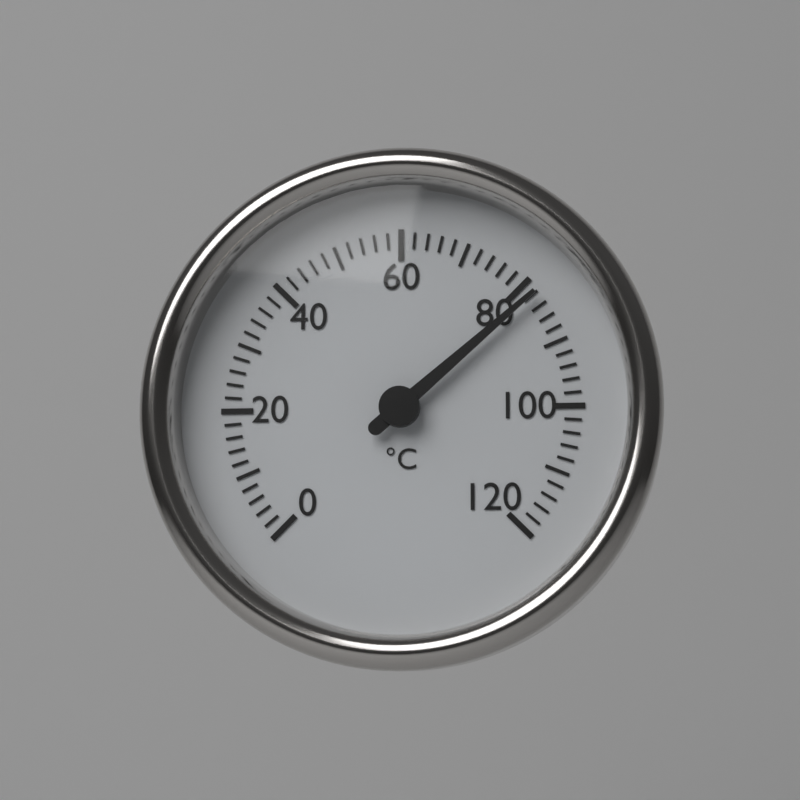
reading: 82 °C
